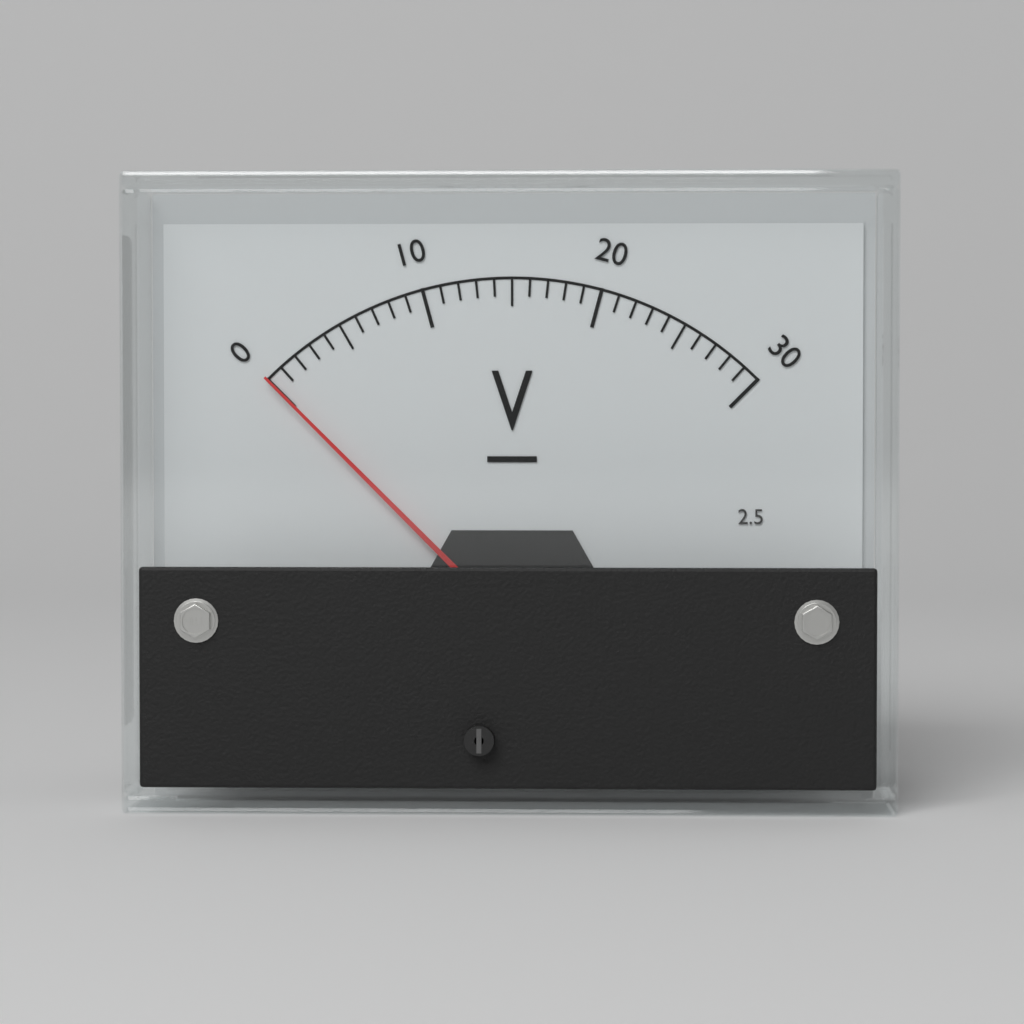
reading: 0 V
